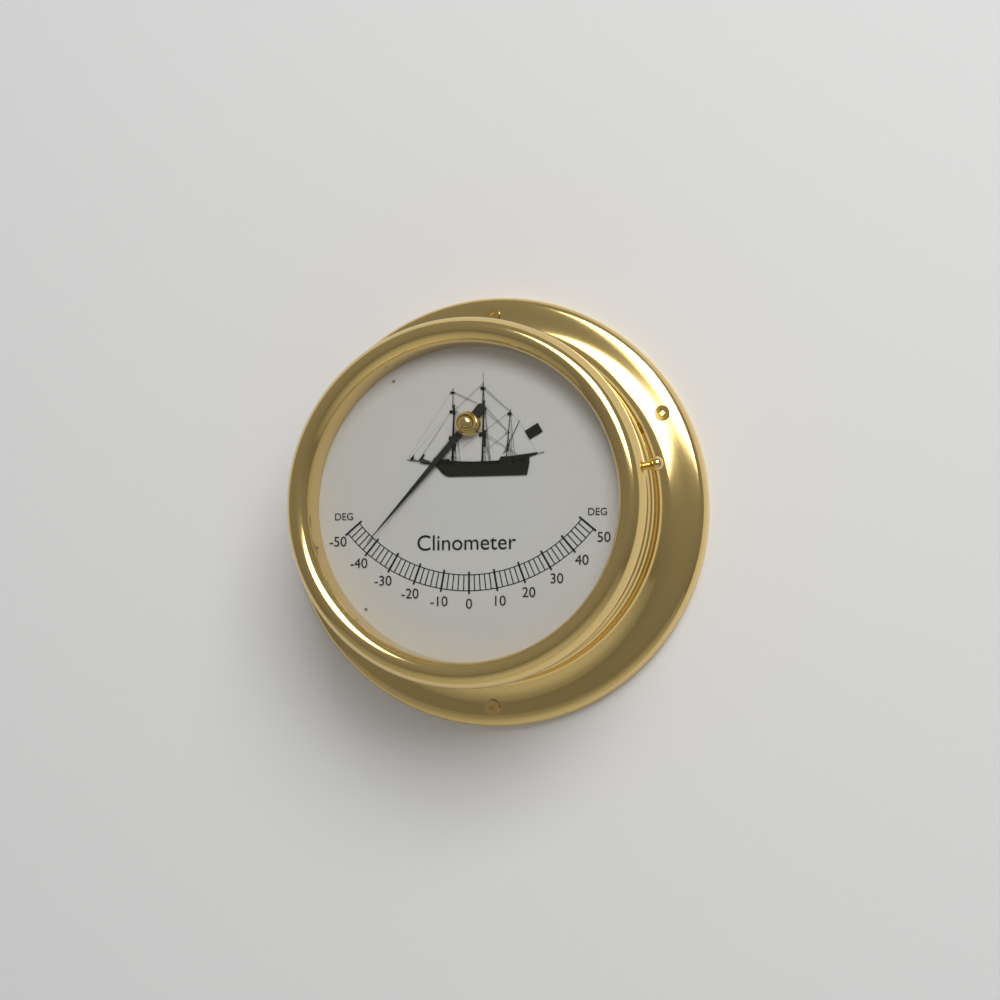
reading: -42 deg
